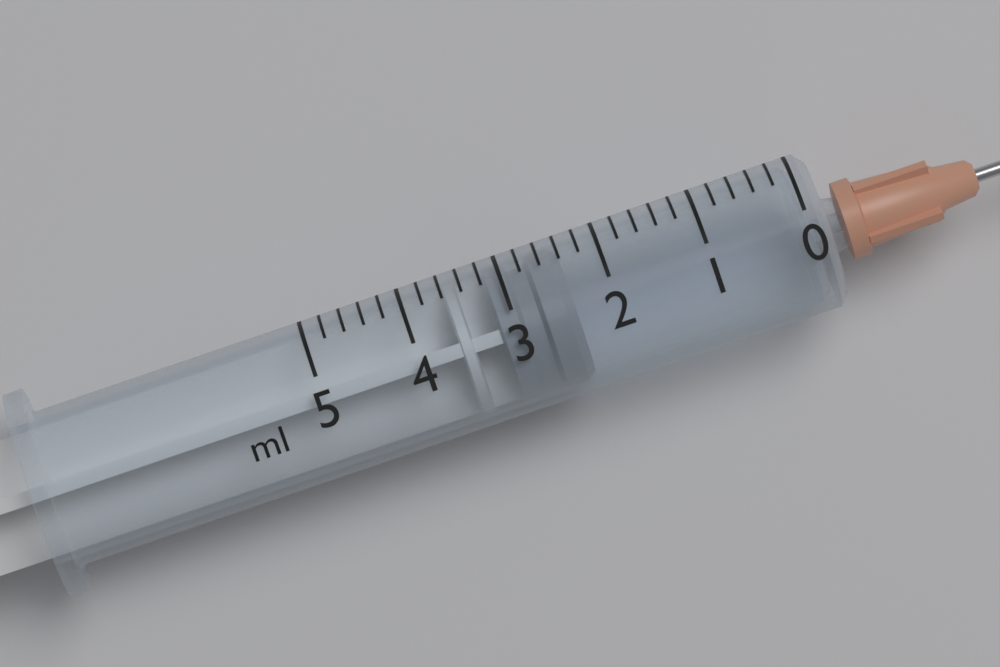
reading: 2.4 ml
